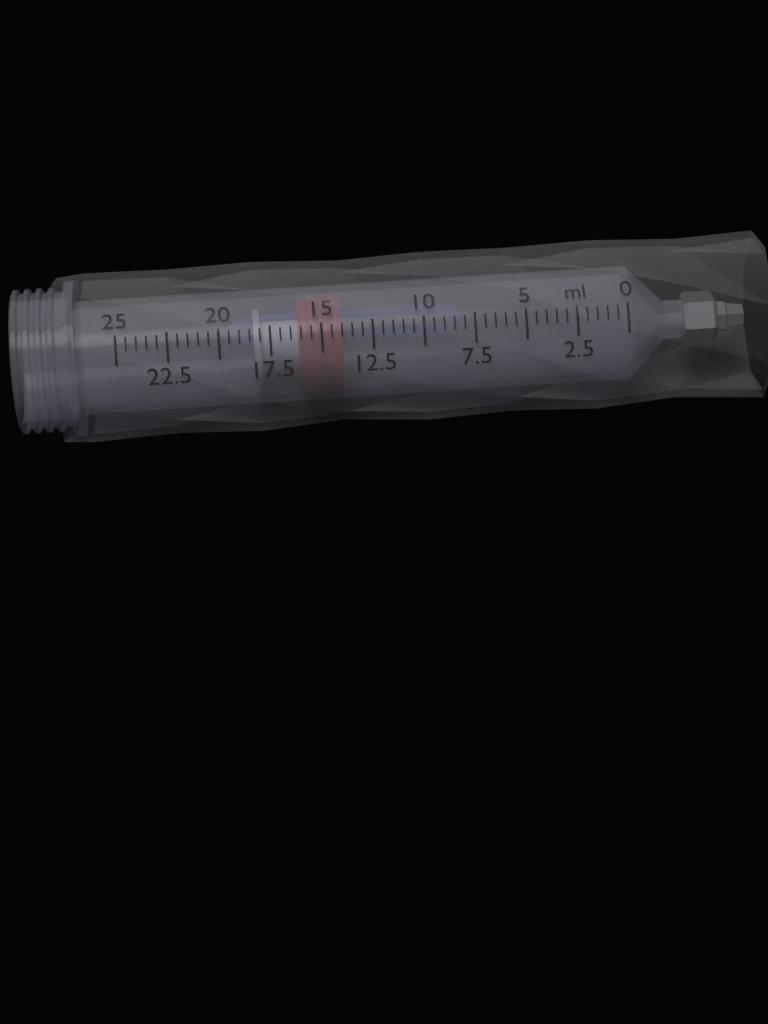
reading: 14.0 ml
